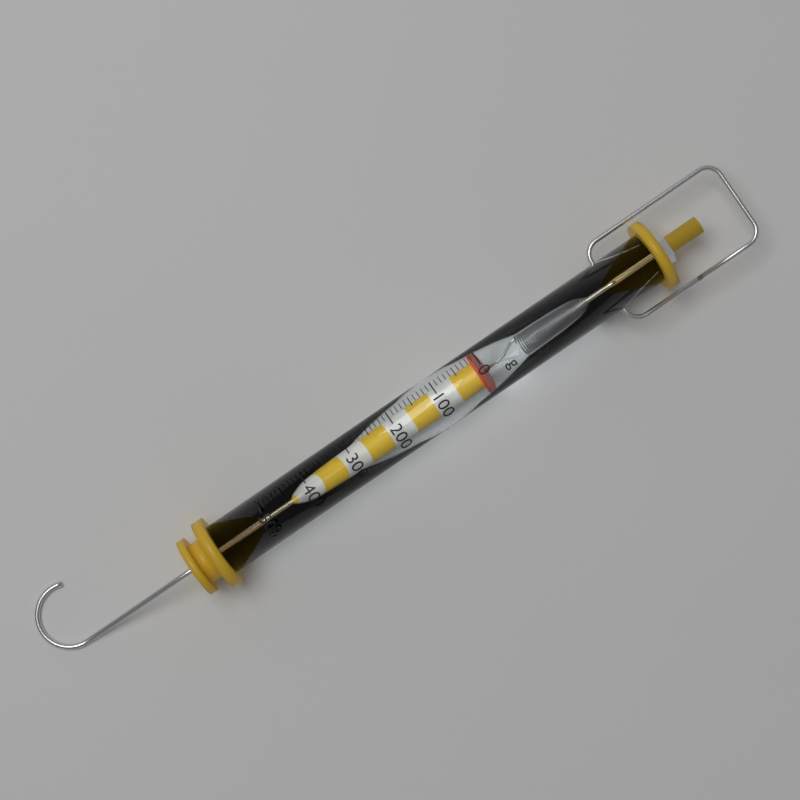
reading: 10 g
